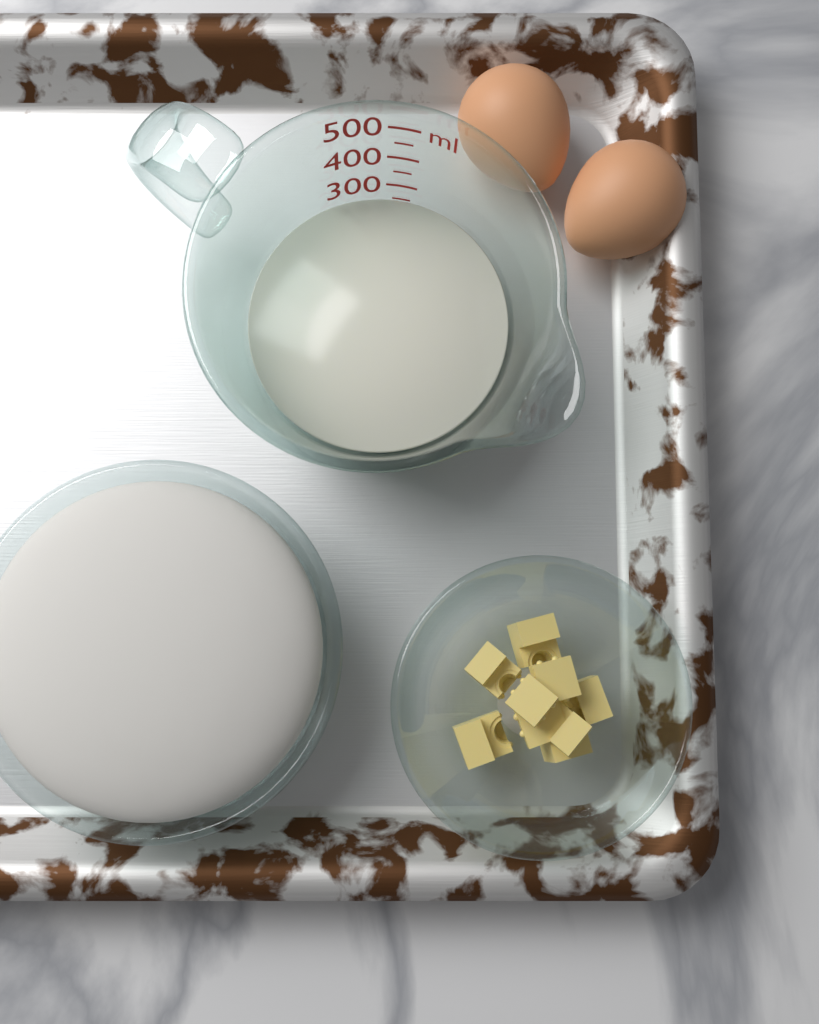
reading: 250 ml
